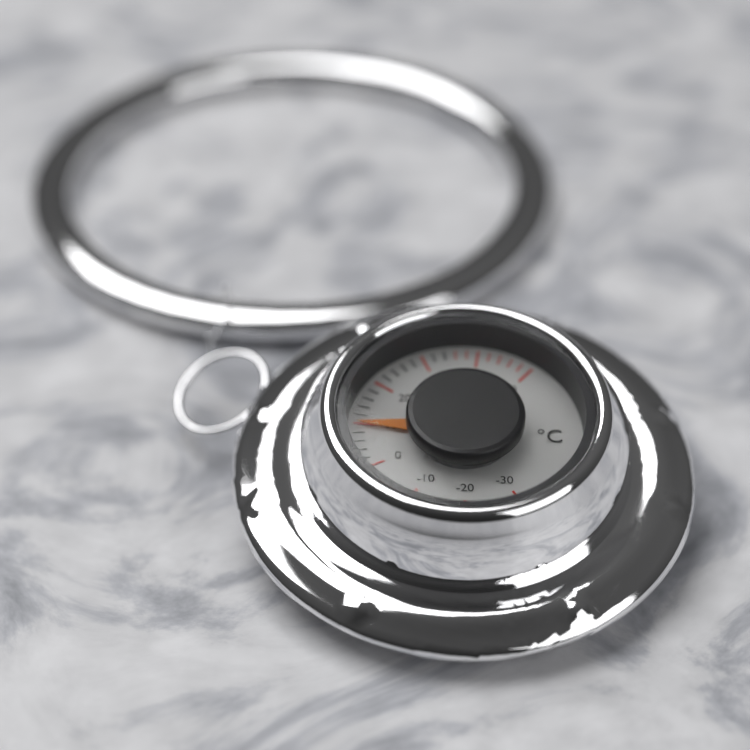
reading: 10 °C
